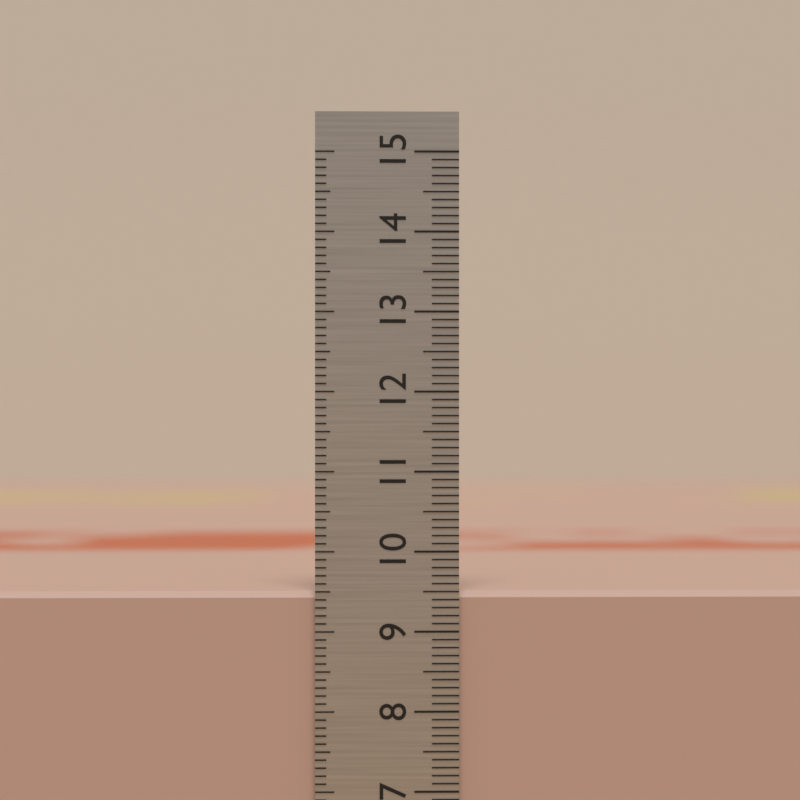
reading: 9.5 cm
